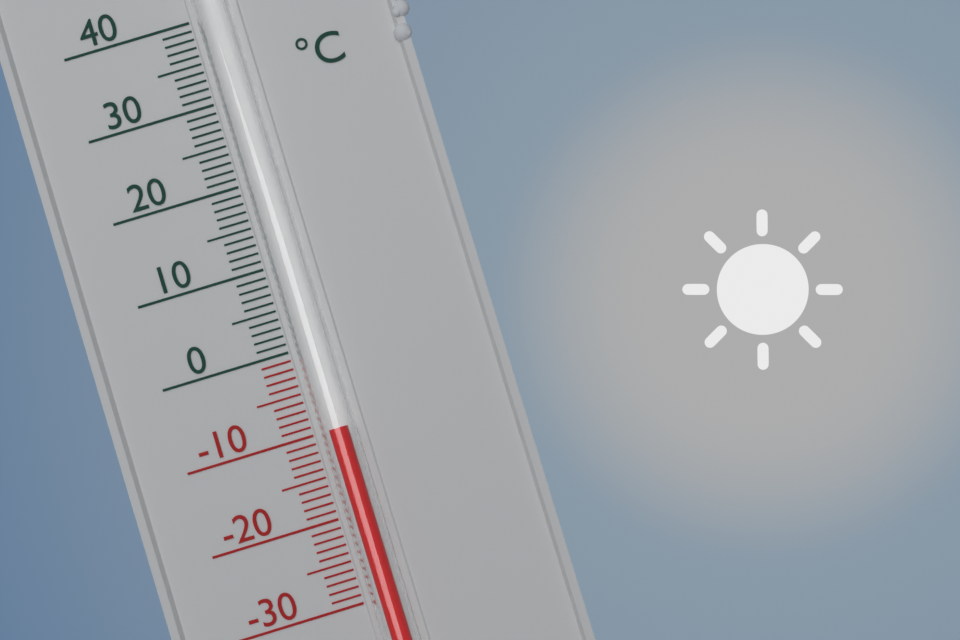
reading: -10 °C
